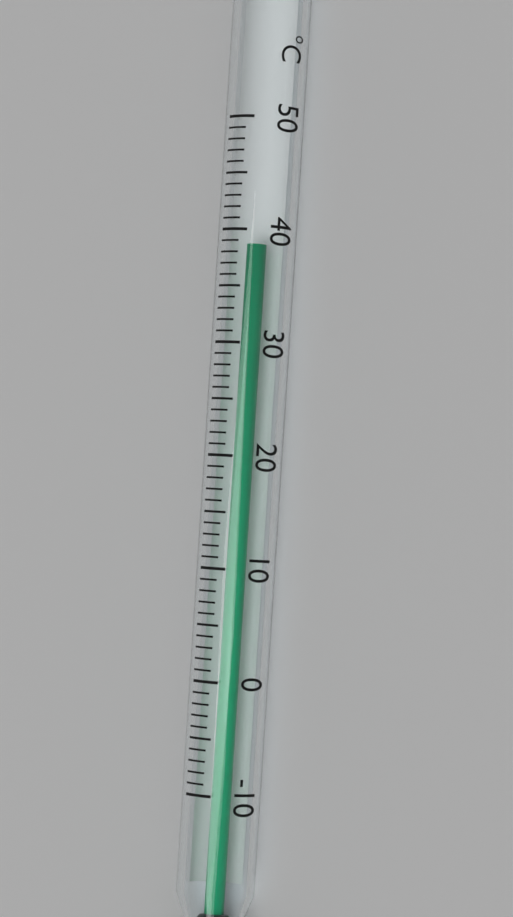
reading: 39 °C
